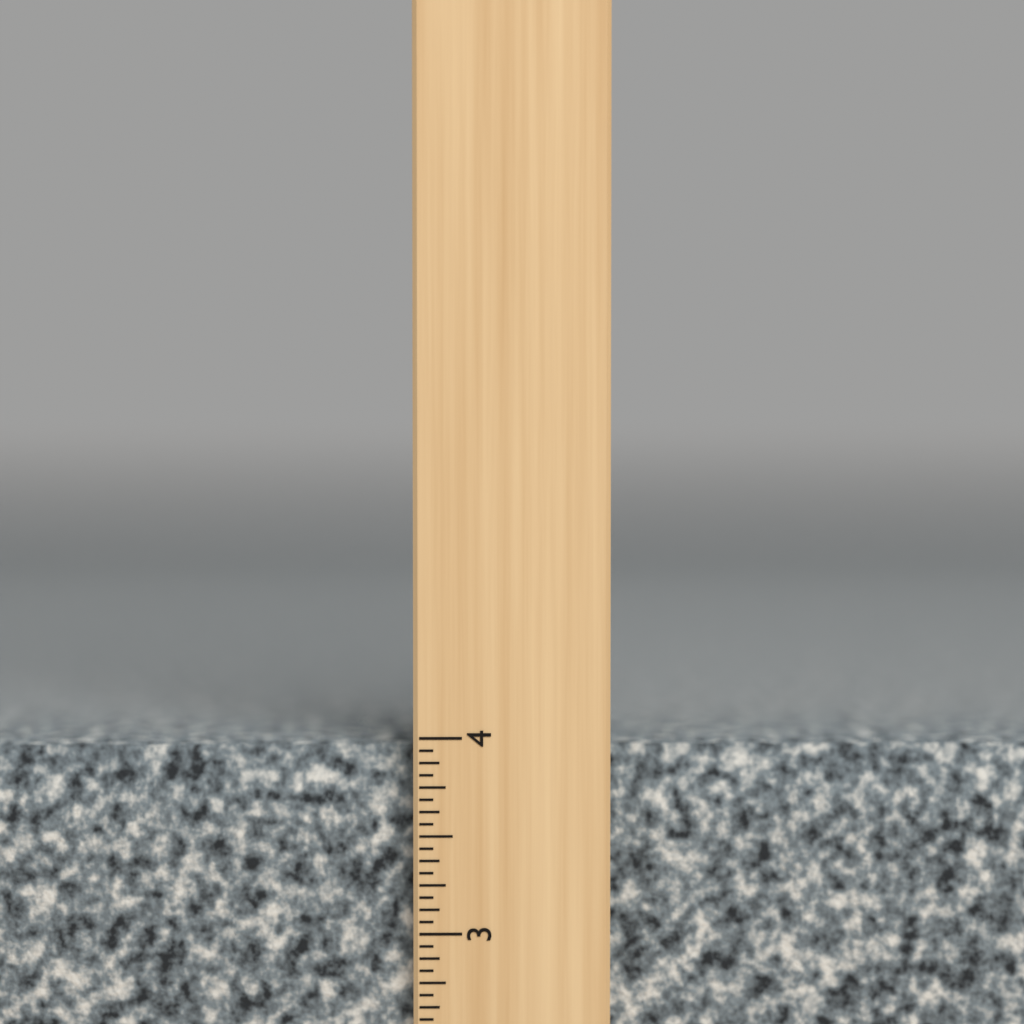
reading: 3.9375 inch
